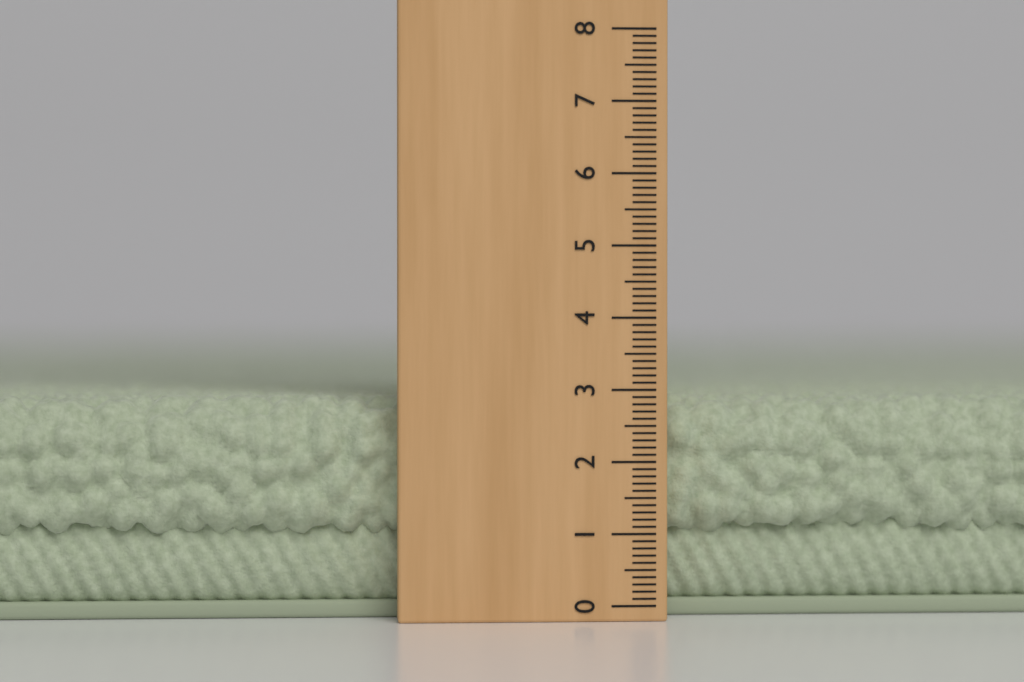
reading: 2.9 (no unit)
